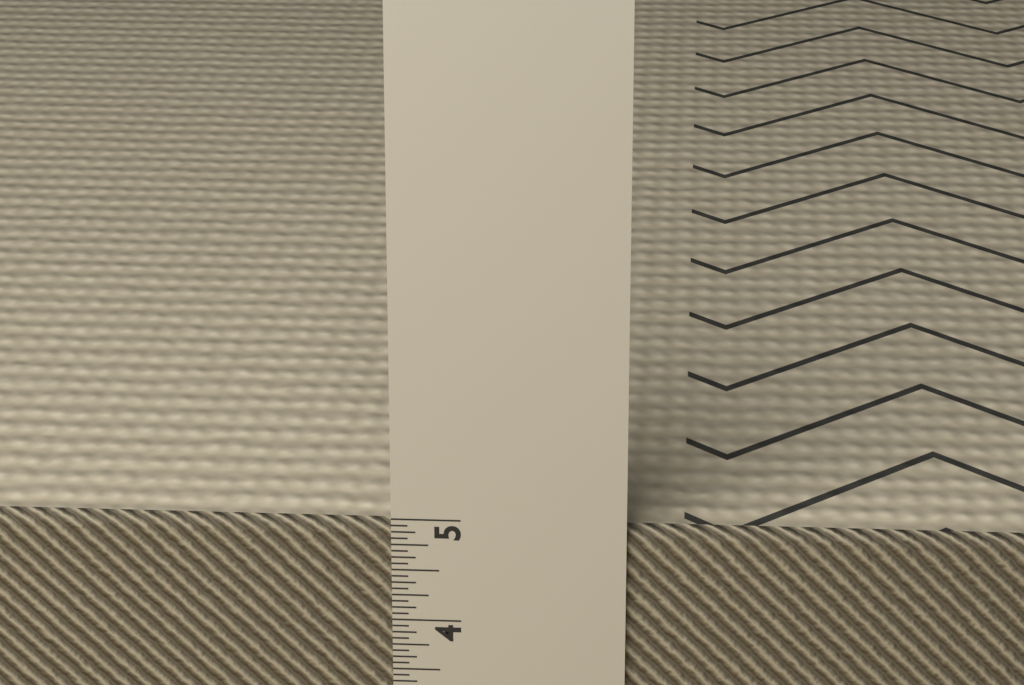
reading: 4.9375 in
